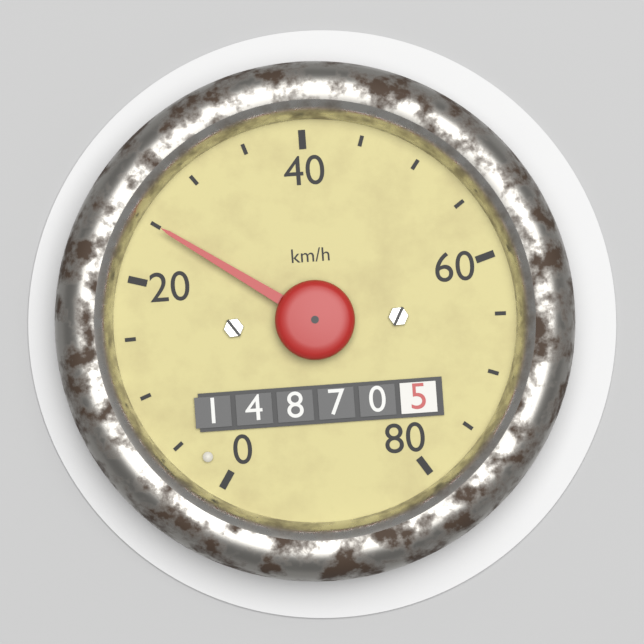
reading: 25 km/h
